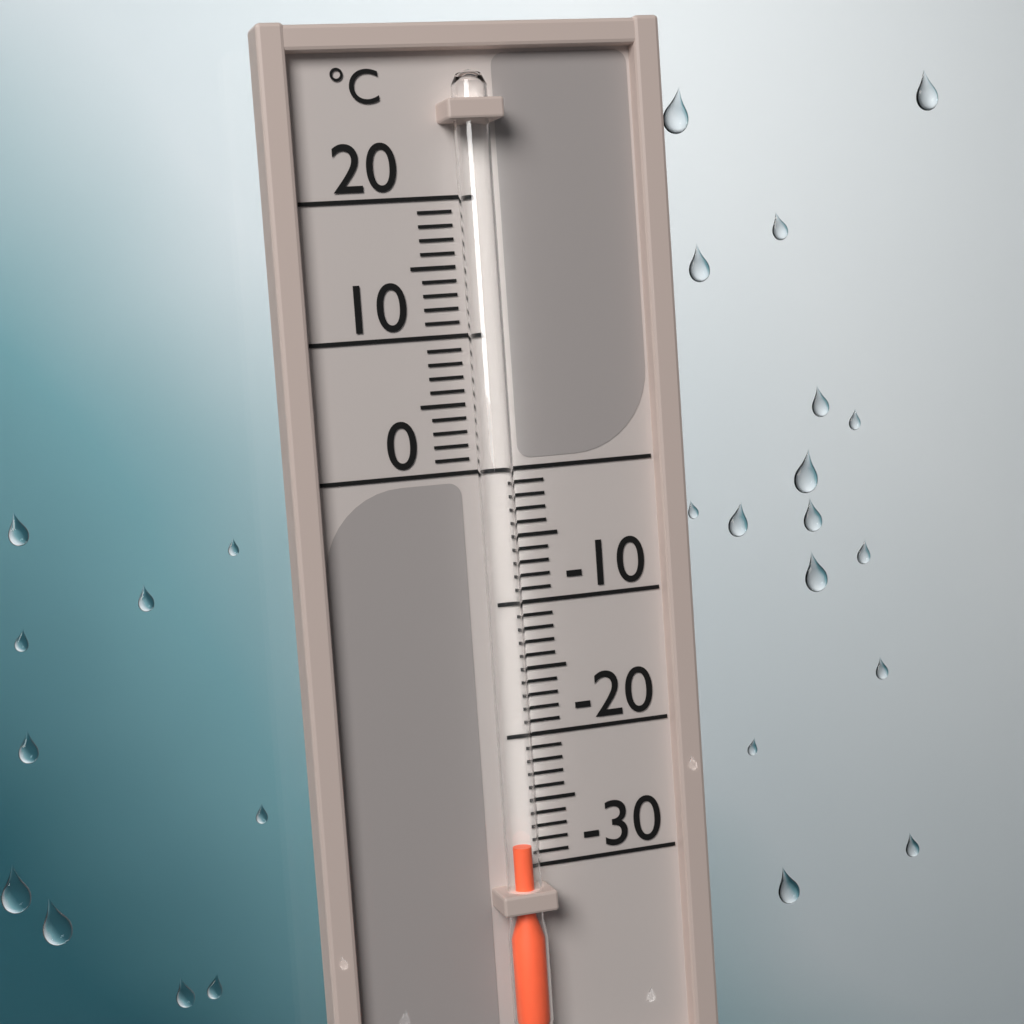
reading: -28 °C
